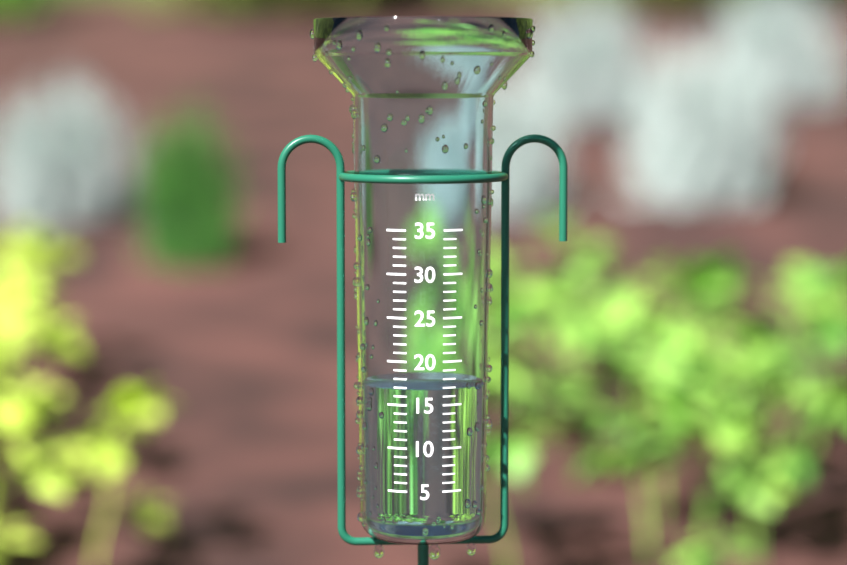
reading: 17 mm
